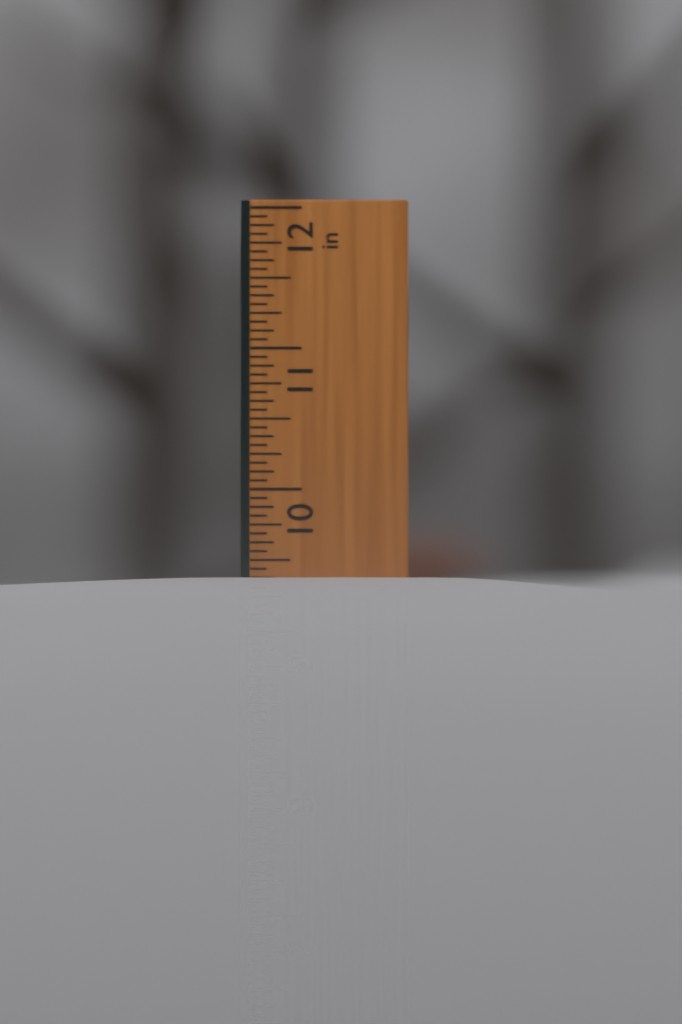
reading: 9.3750 in
